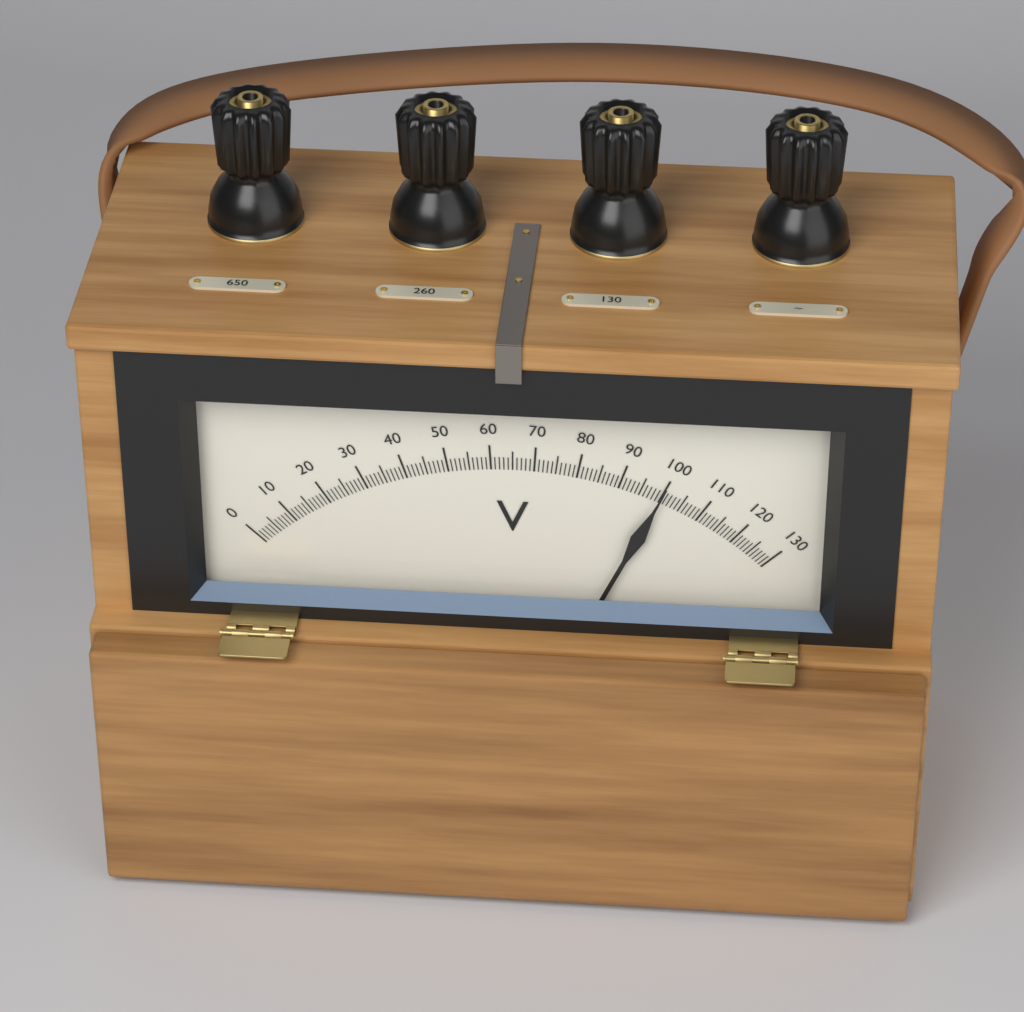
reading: 100 V
